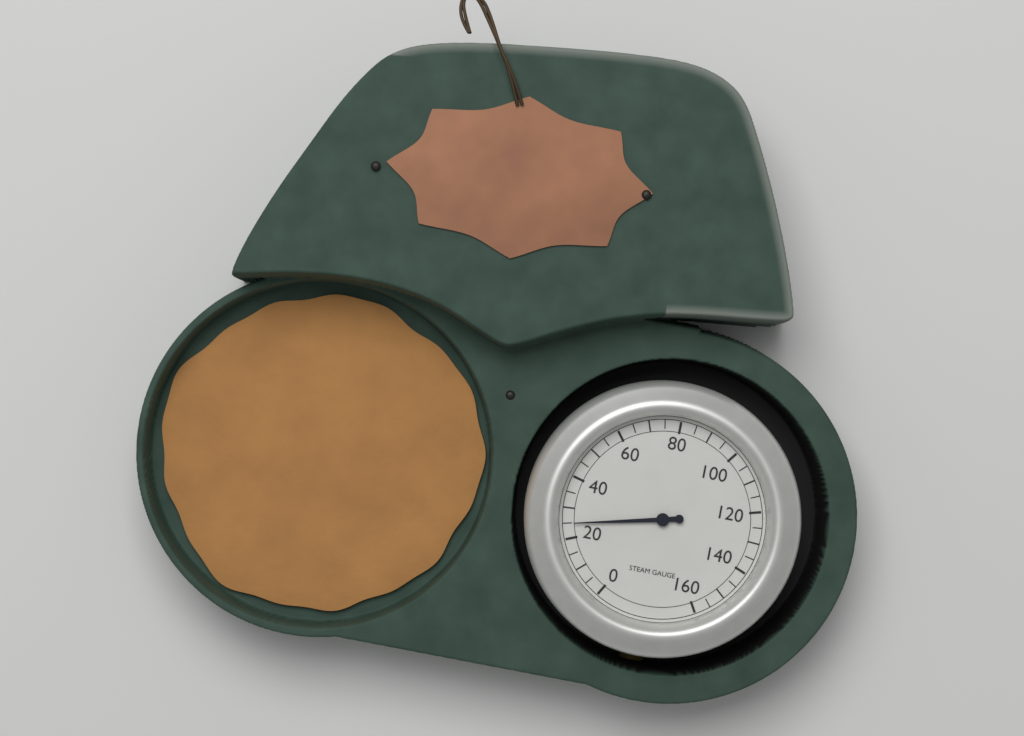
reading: 25 (no unit)
